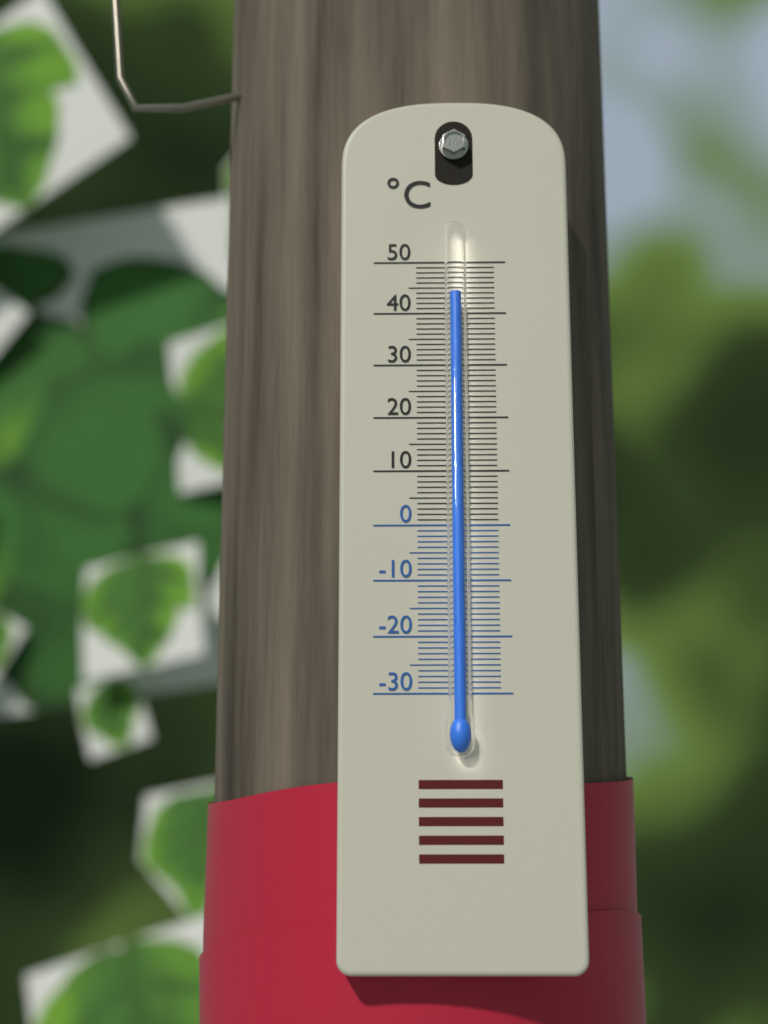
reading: 43 °C
